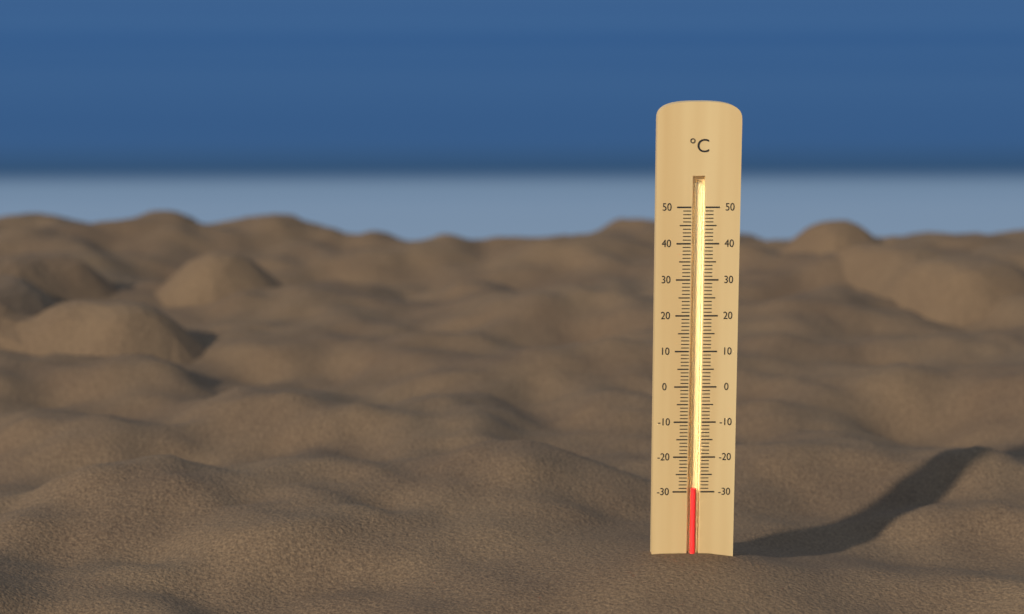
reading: -29 °C
